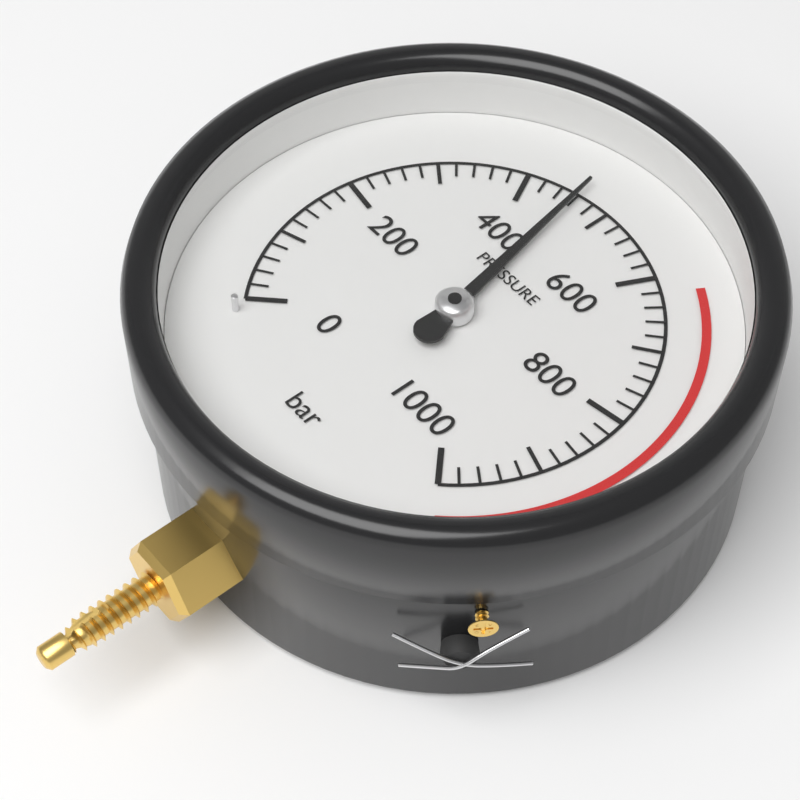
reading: 460 bar
